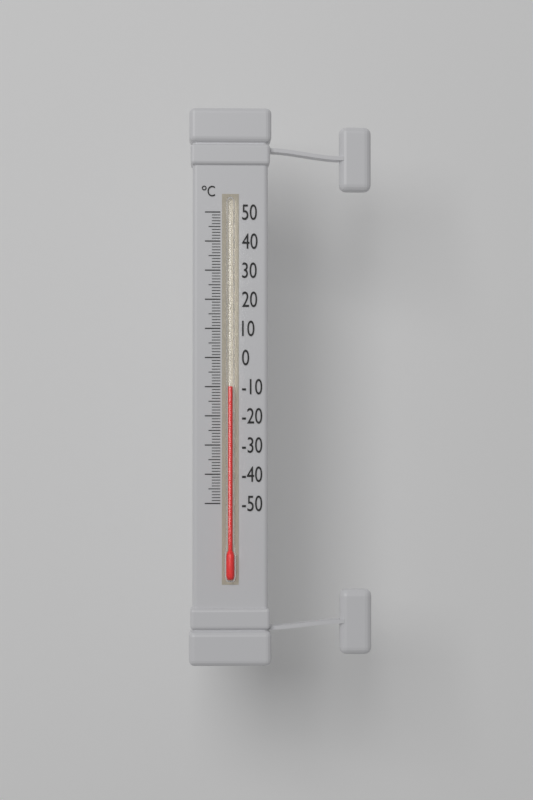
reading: -10 °C
